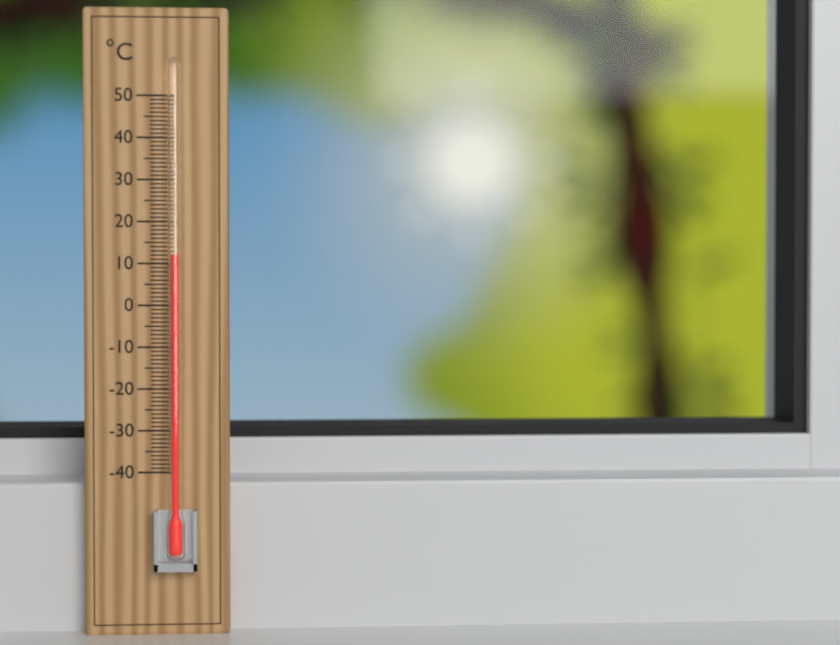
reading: 12 °C
